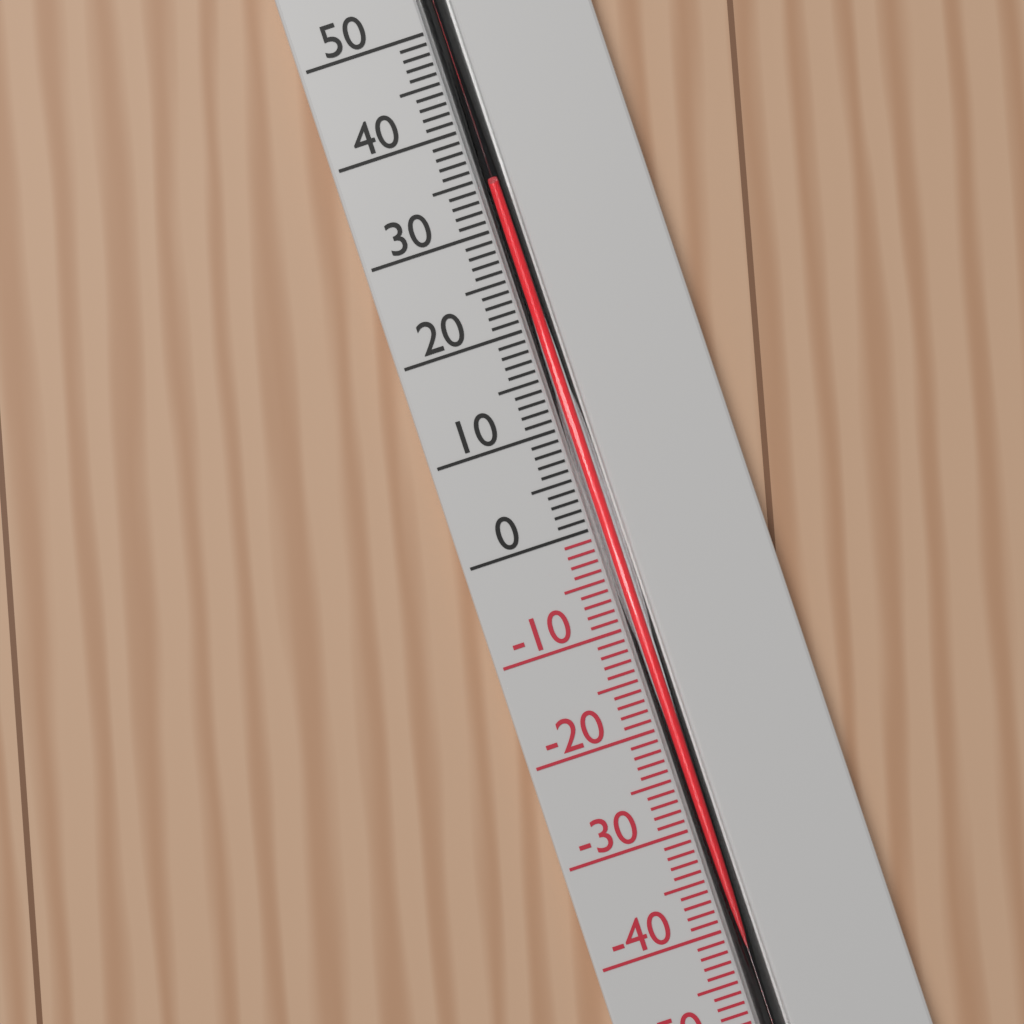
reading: 34 °C
